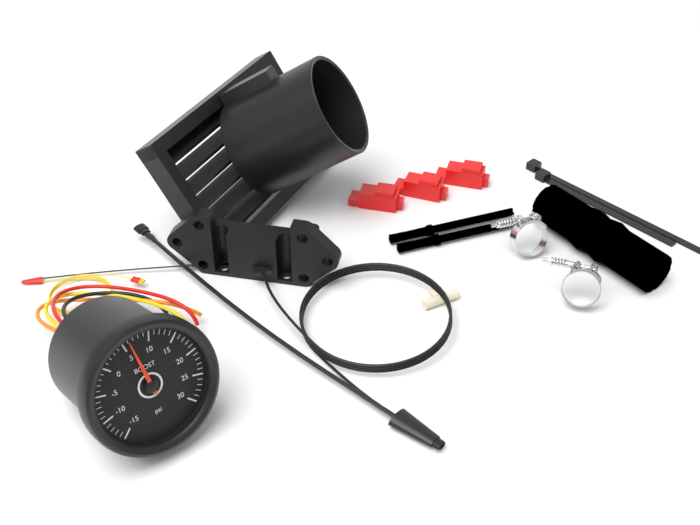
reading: 6 psi
